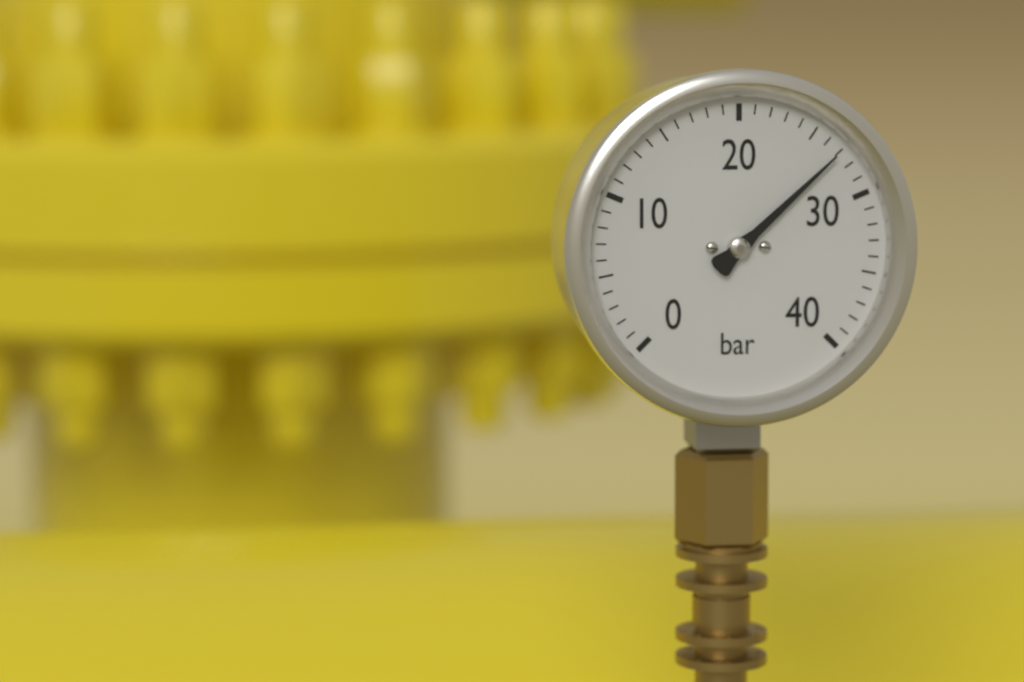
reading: 27 bar
